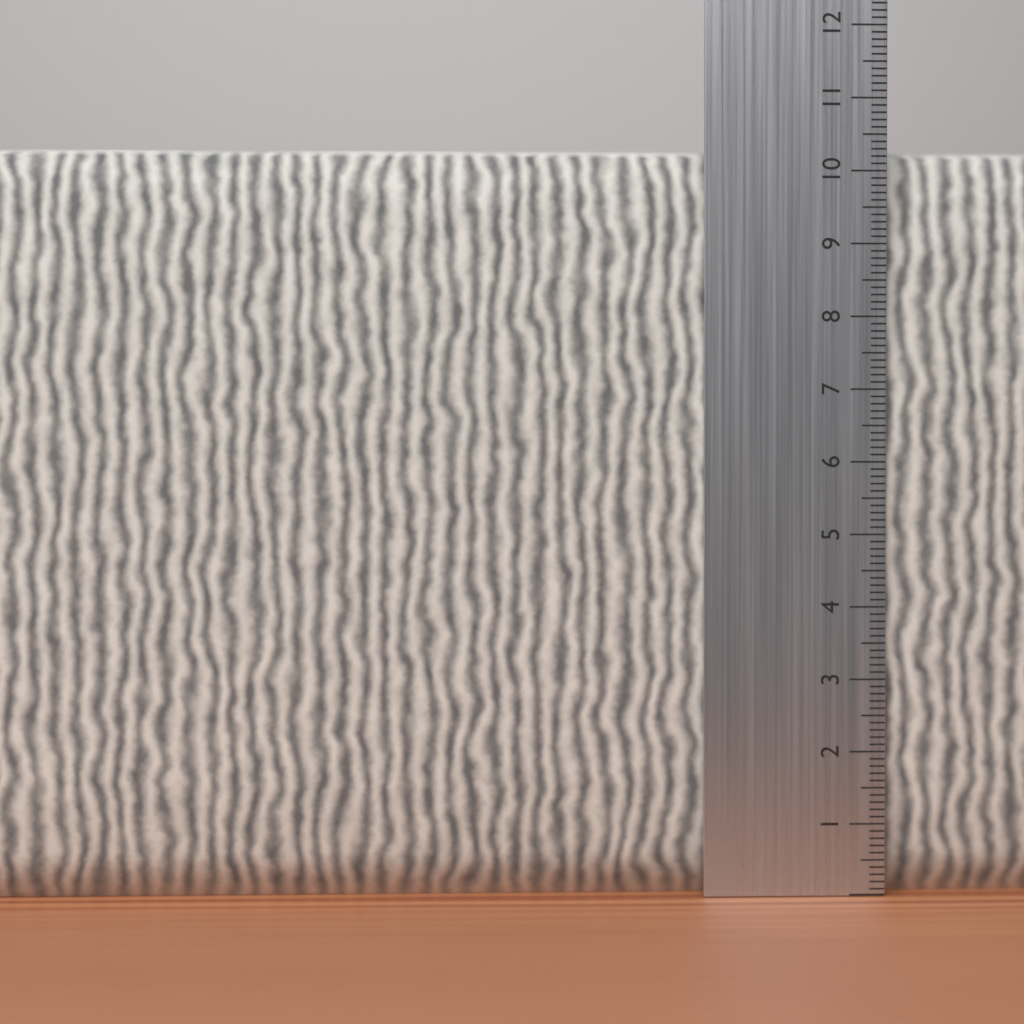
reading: 10.3 cm
